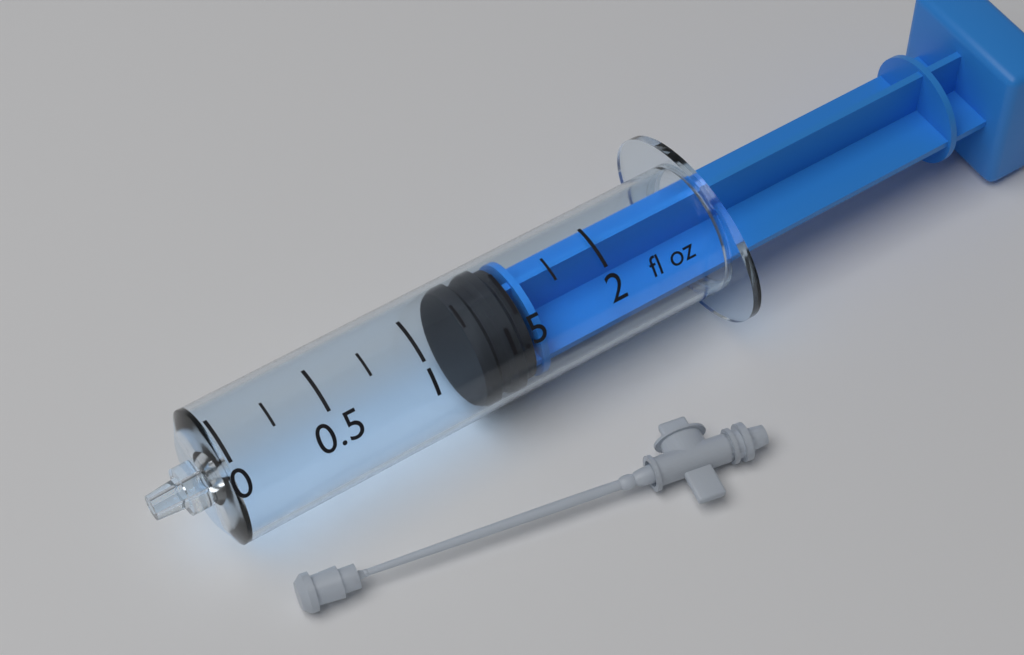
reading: 1.25 fl oz
